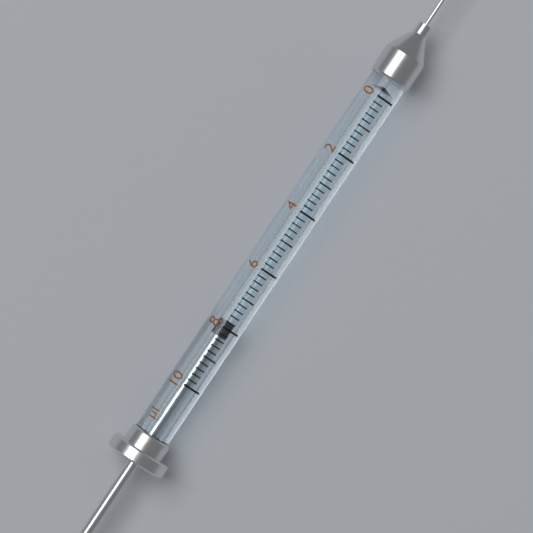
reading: 7.8 µl
